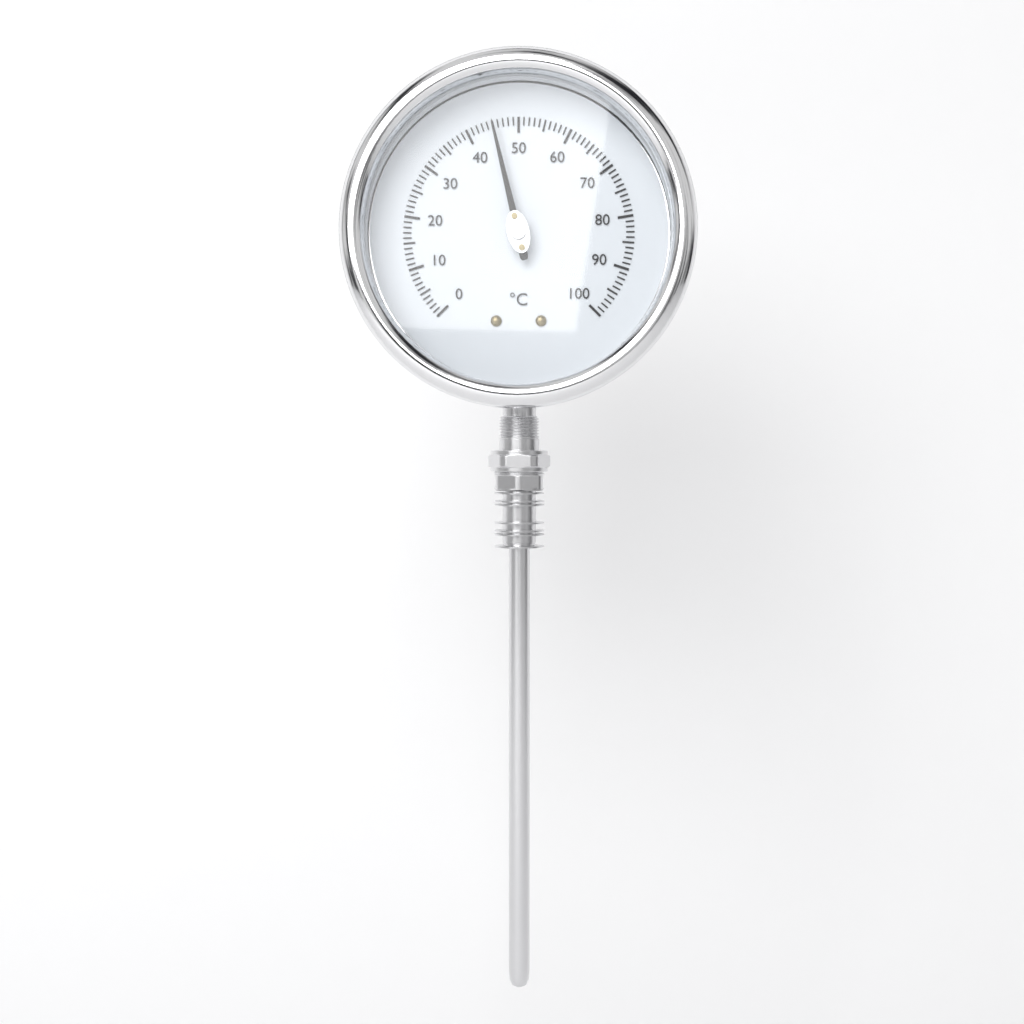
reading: 45 °C
